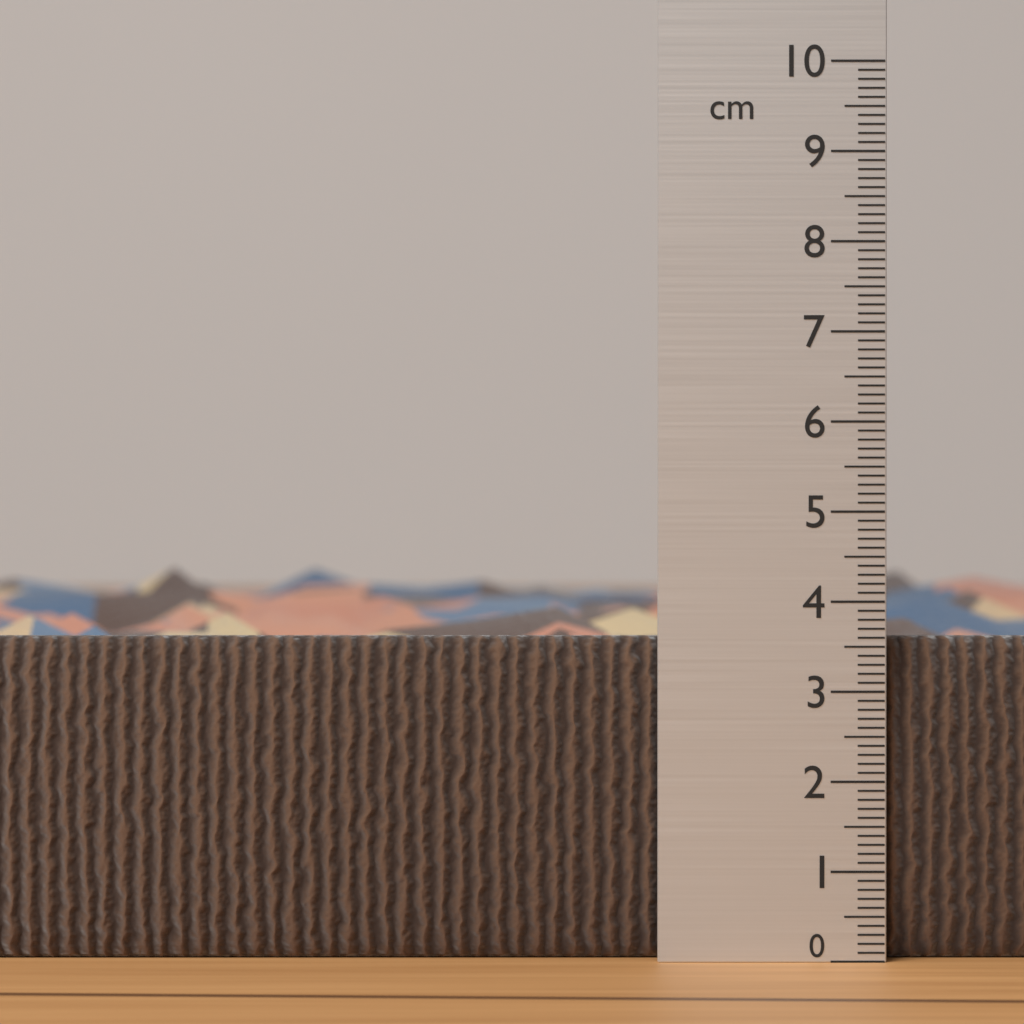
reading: 3.6 cm
